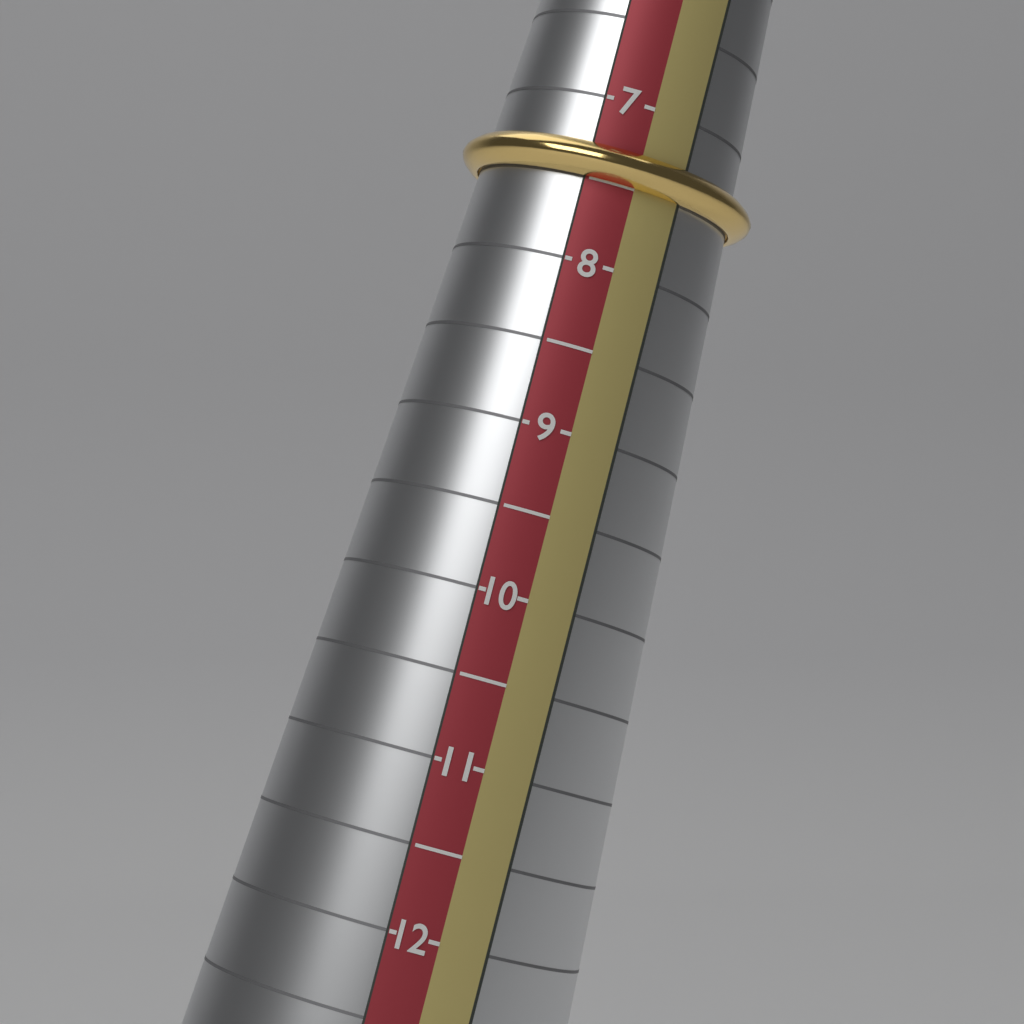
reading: 7.5 (no unit)
